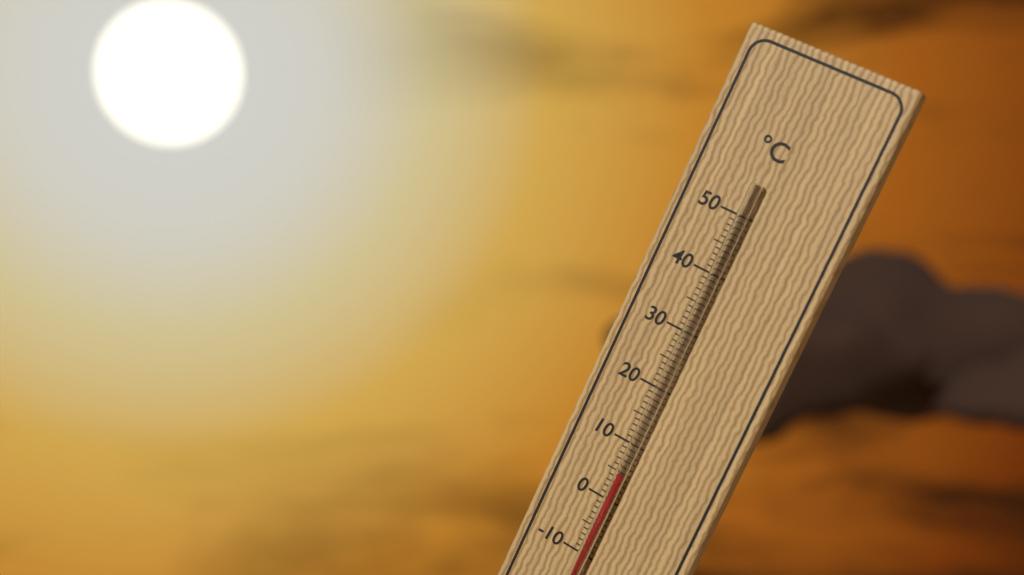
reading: 5 °C
